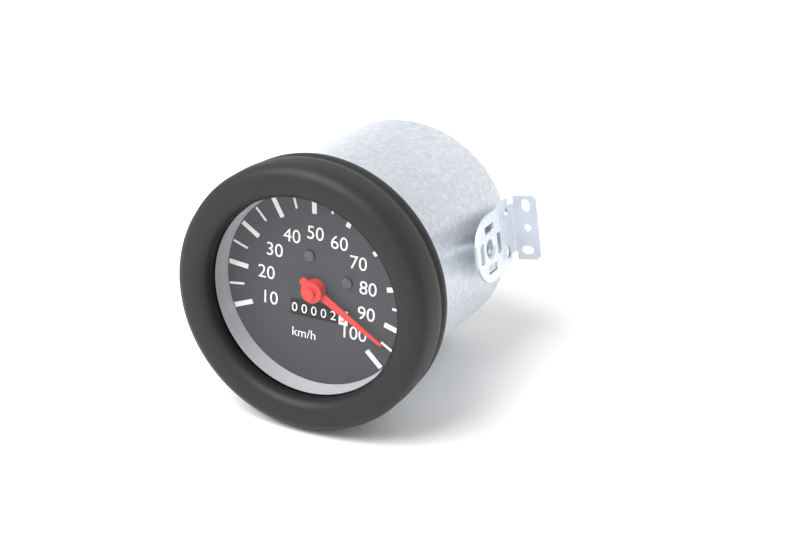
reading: 95 km/h
